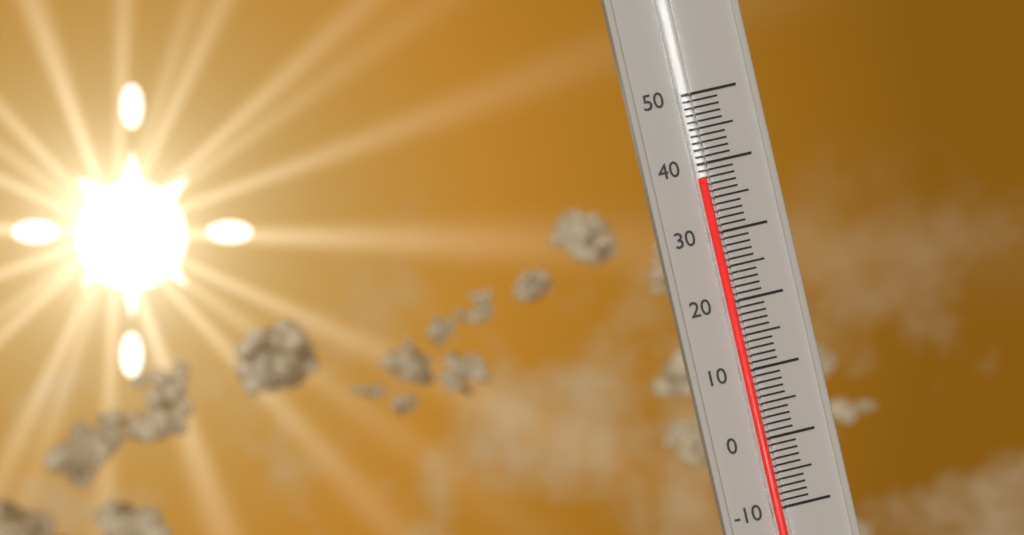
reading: 38 (no unit)
